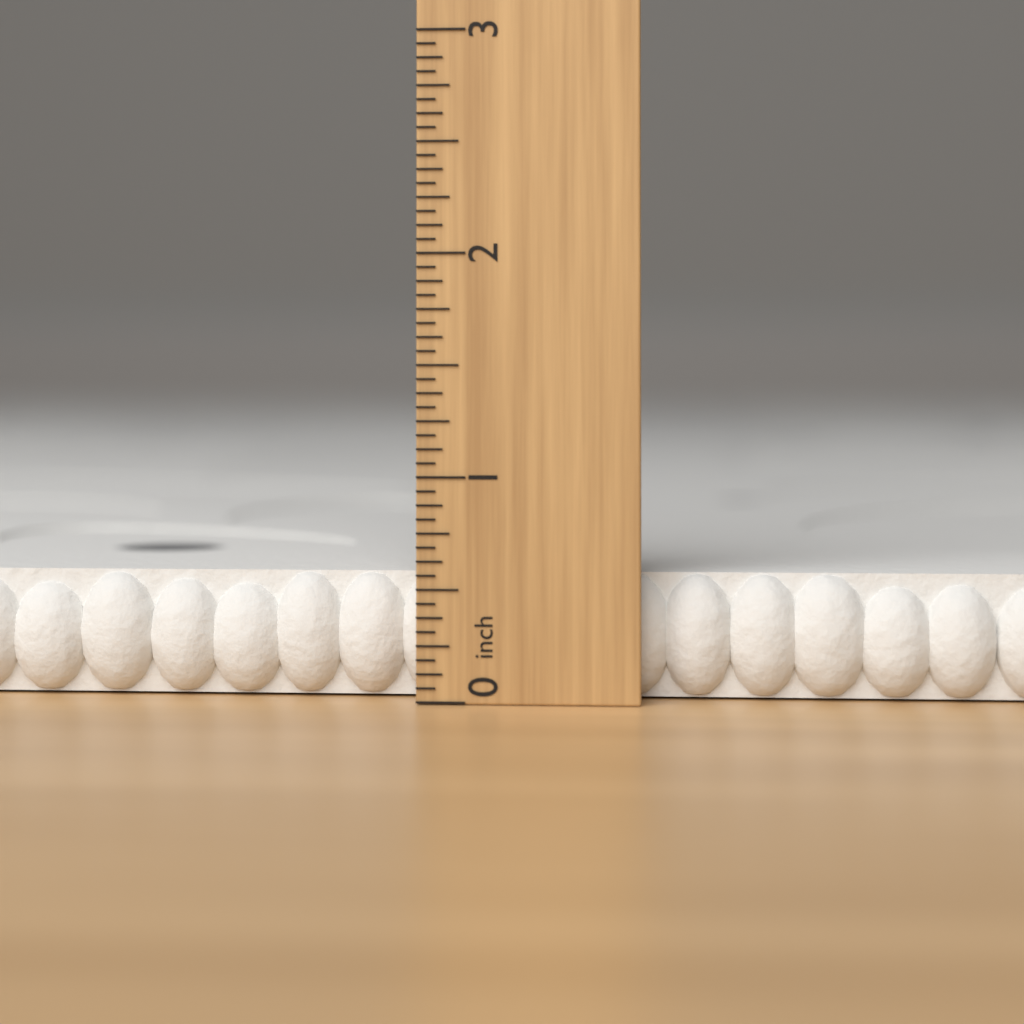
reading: 0.5625 inch
